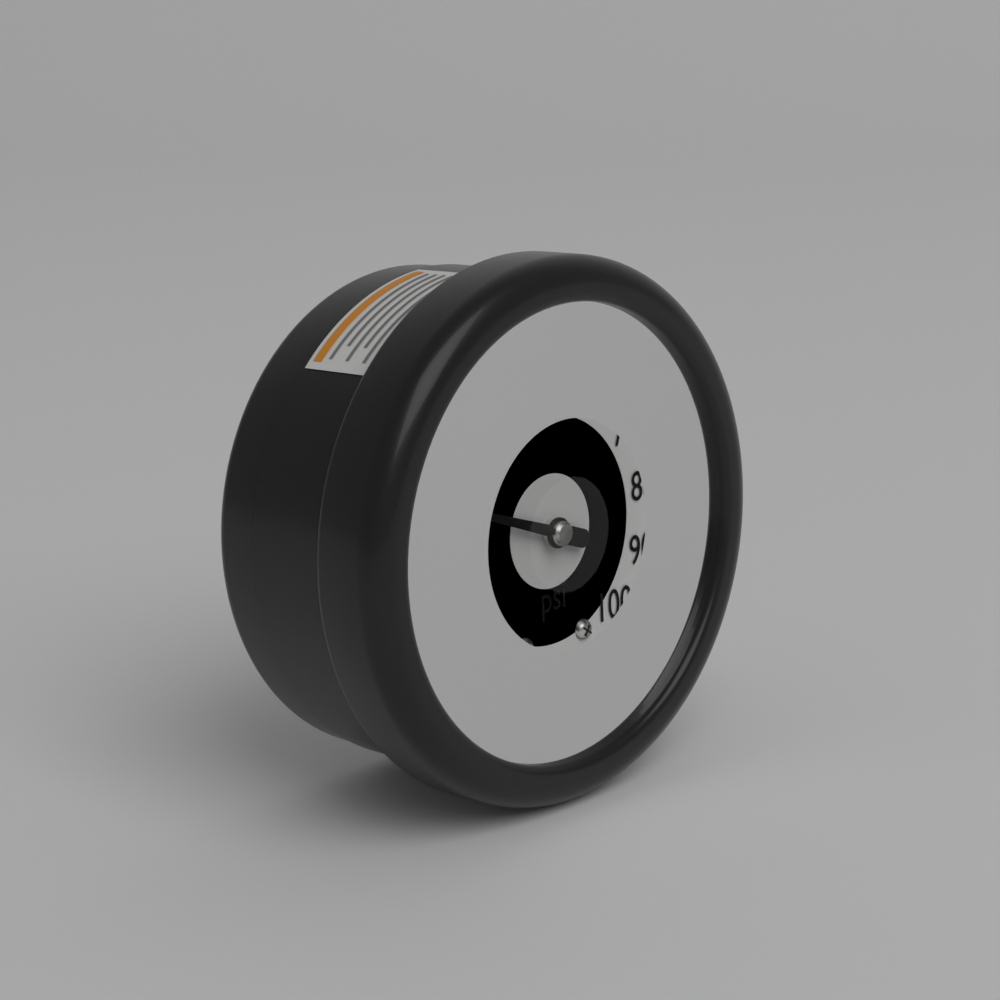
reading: 24 psi
